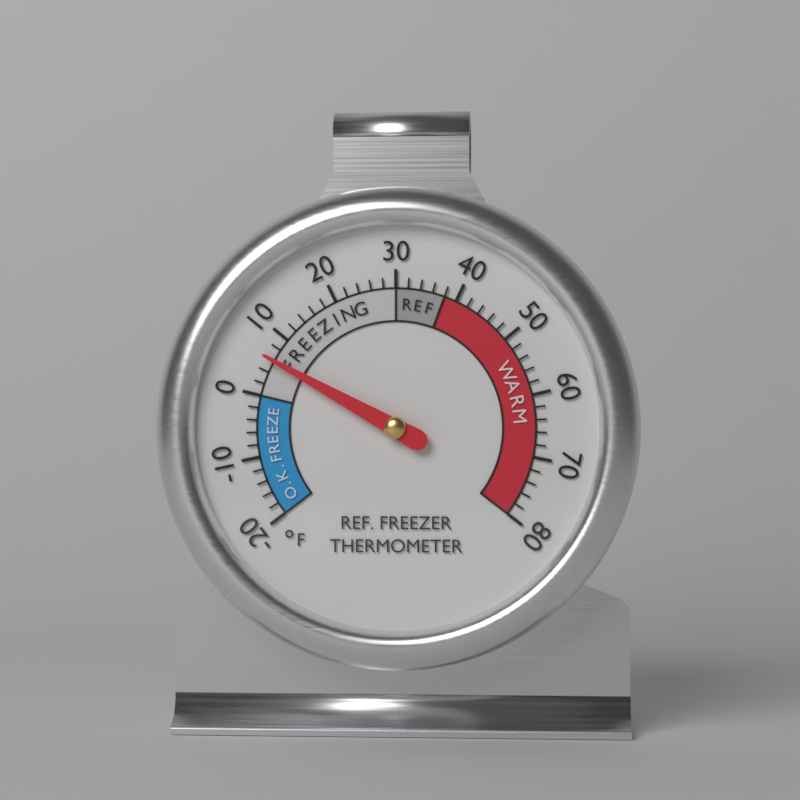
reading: 6 °F
